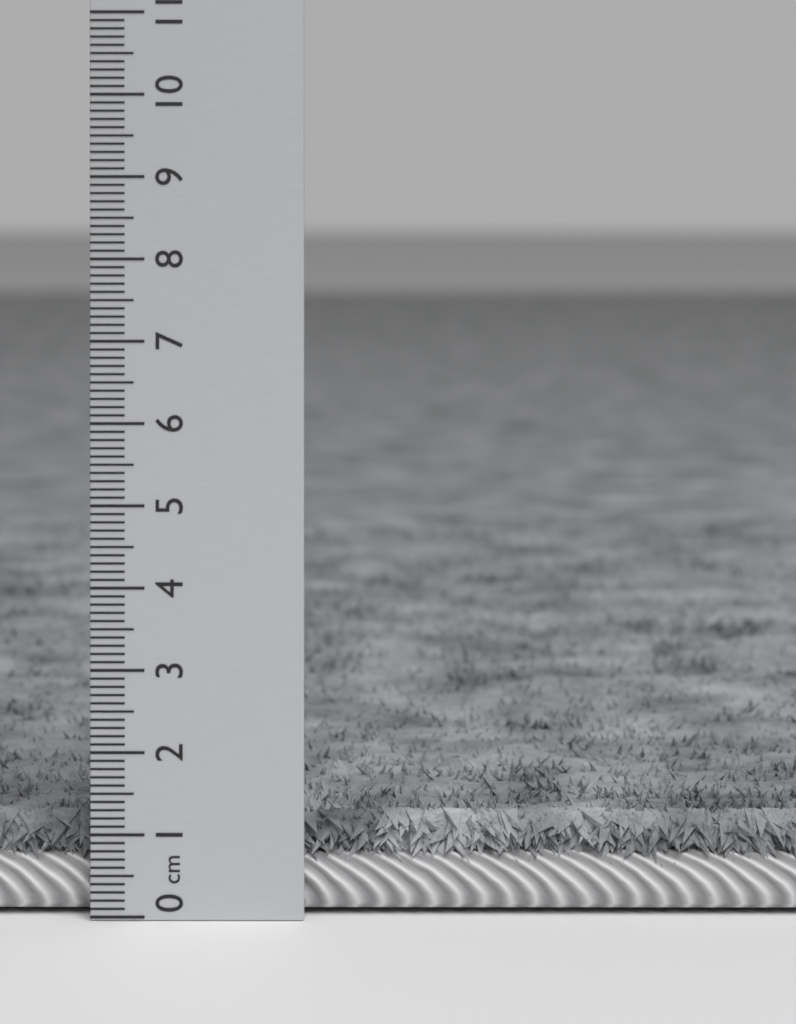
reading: 1.2 cm
